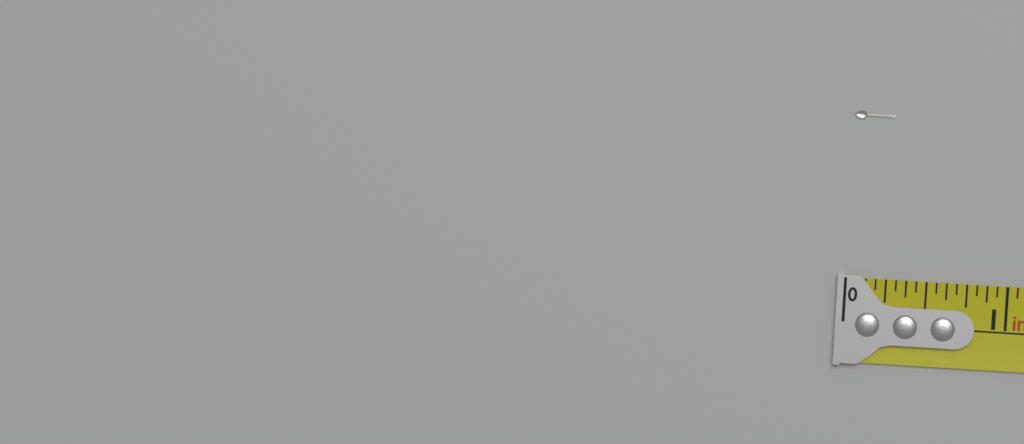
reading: 0.2500 in
